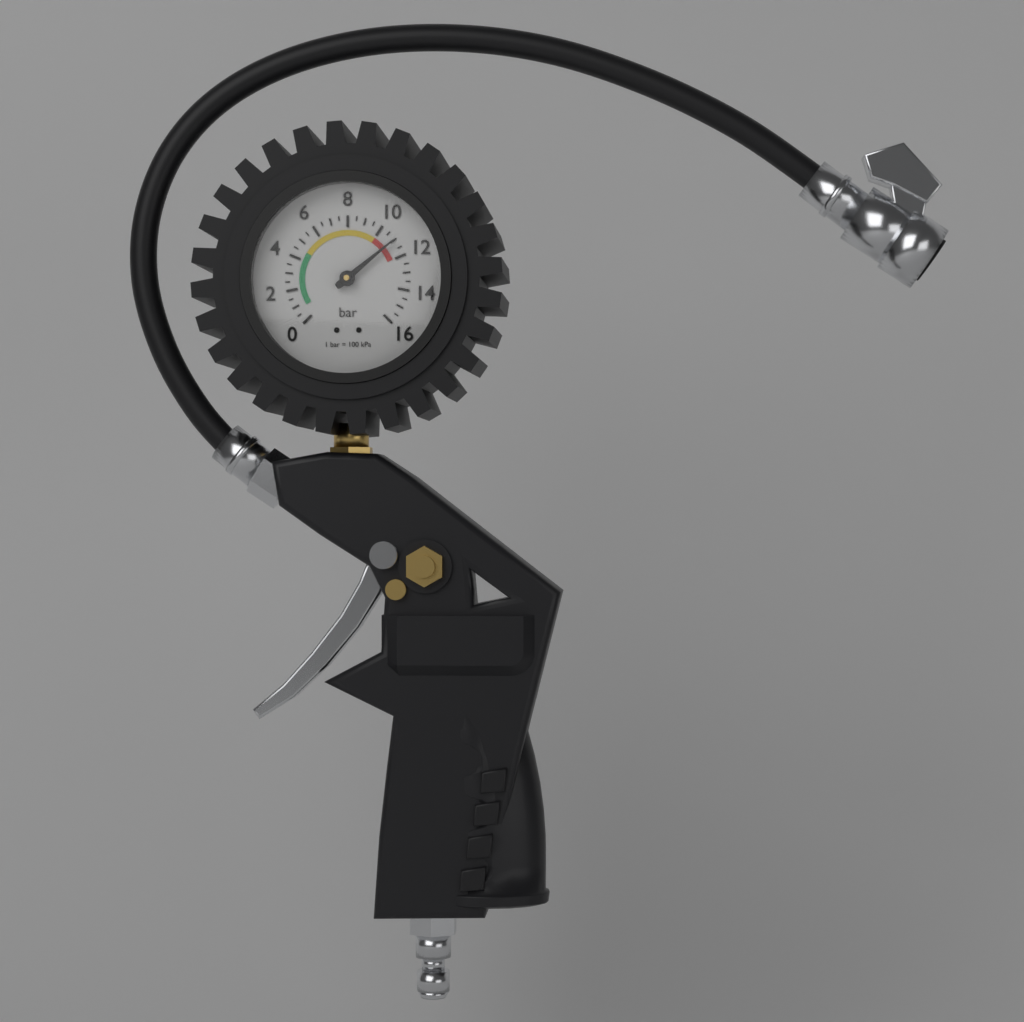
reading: 11.0 bar
